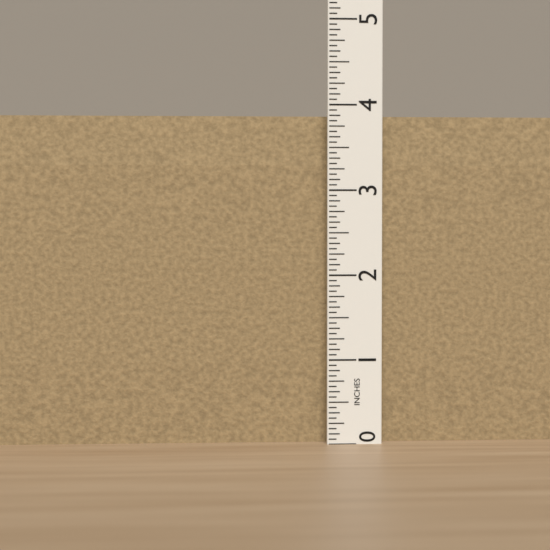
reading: 3.8750 in
